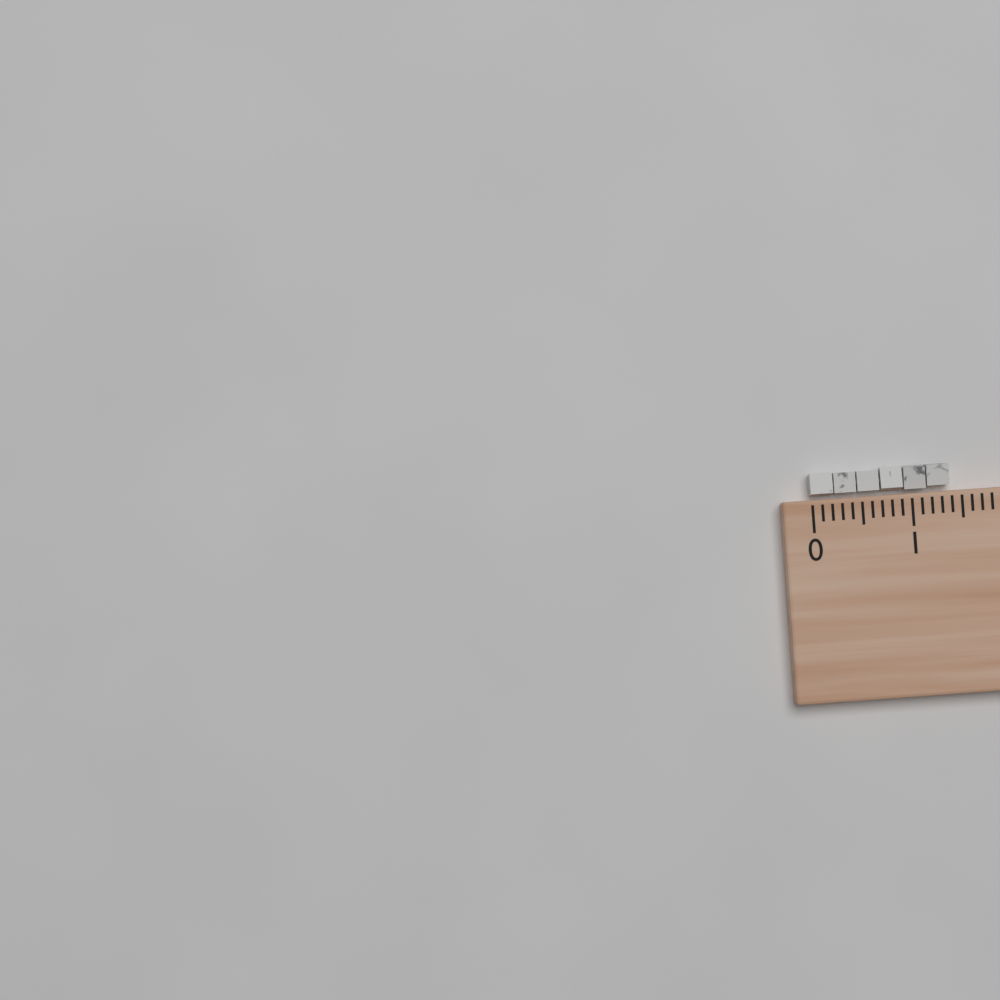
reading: 1.4 (no unit)
